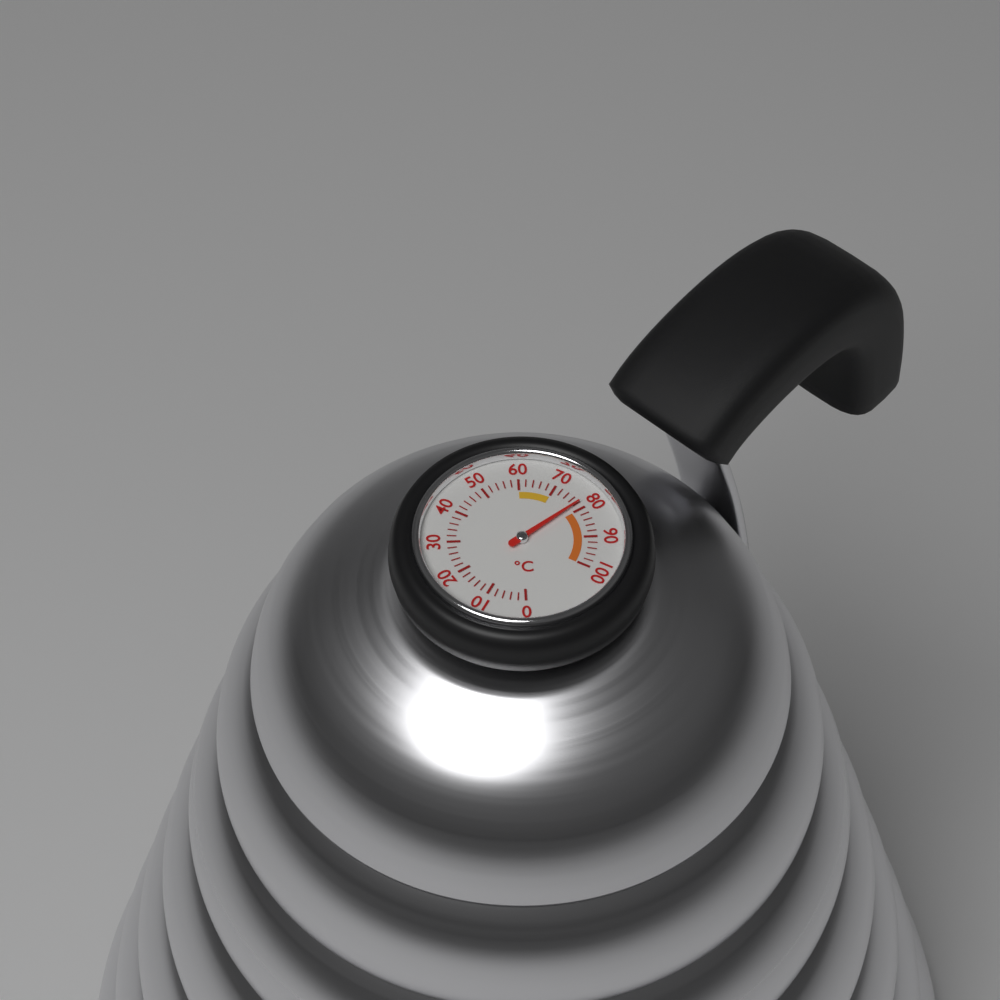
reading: 78 °C
